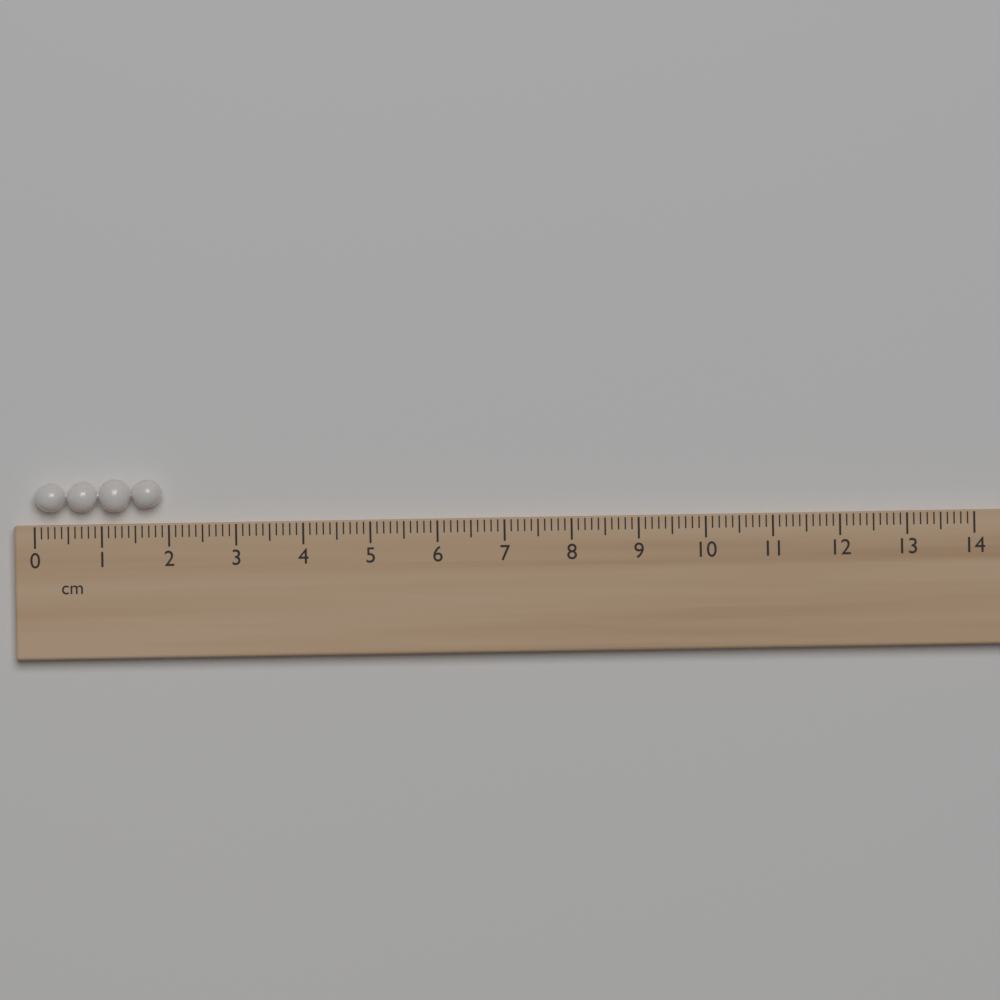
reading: 1.9 cm
